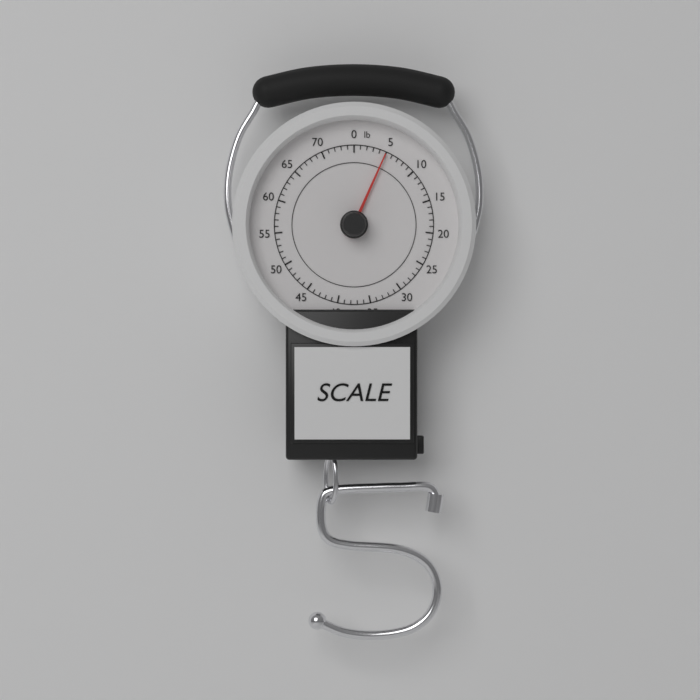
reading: 5 lb
